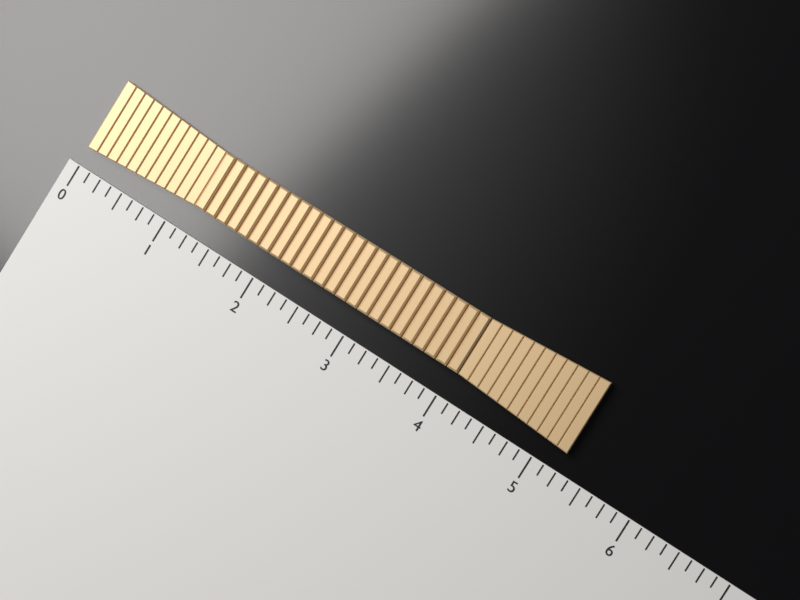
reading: 5.250 (no unit)
